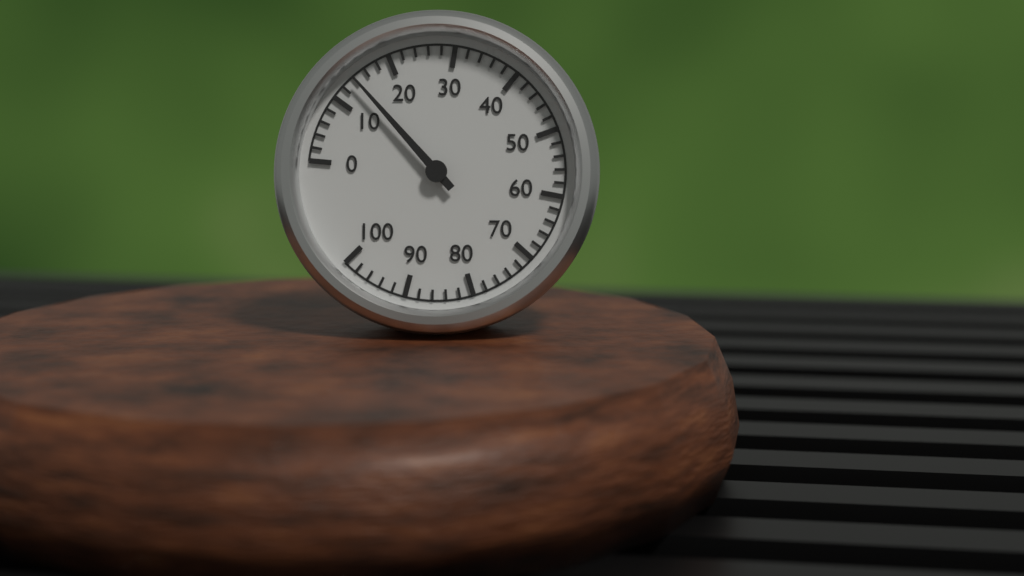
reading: 14 (no unit)
